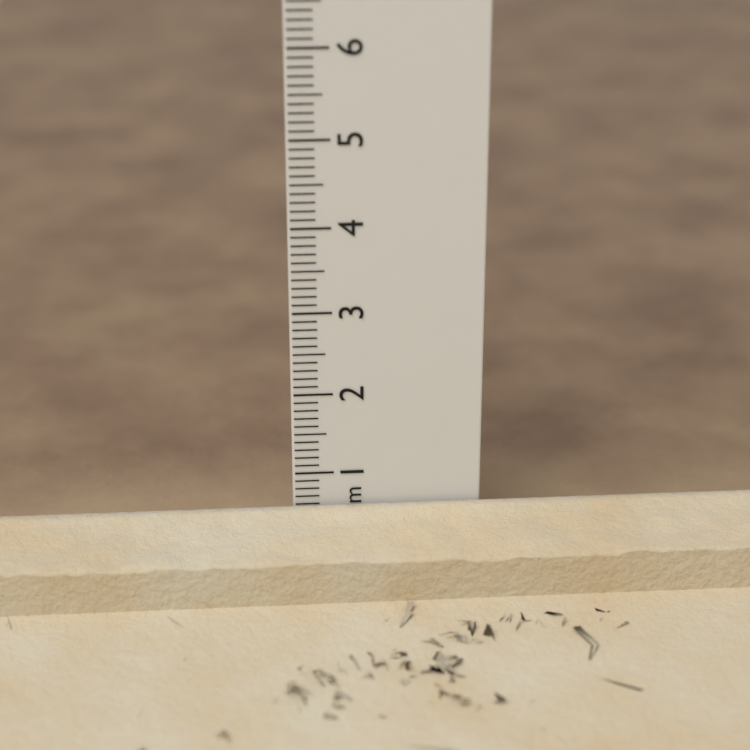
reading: 0.6 cm
